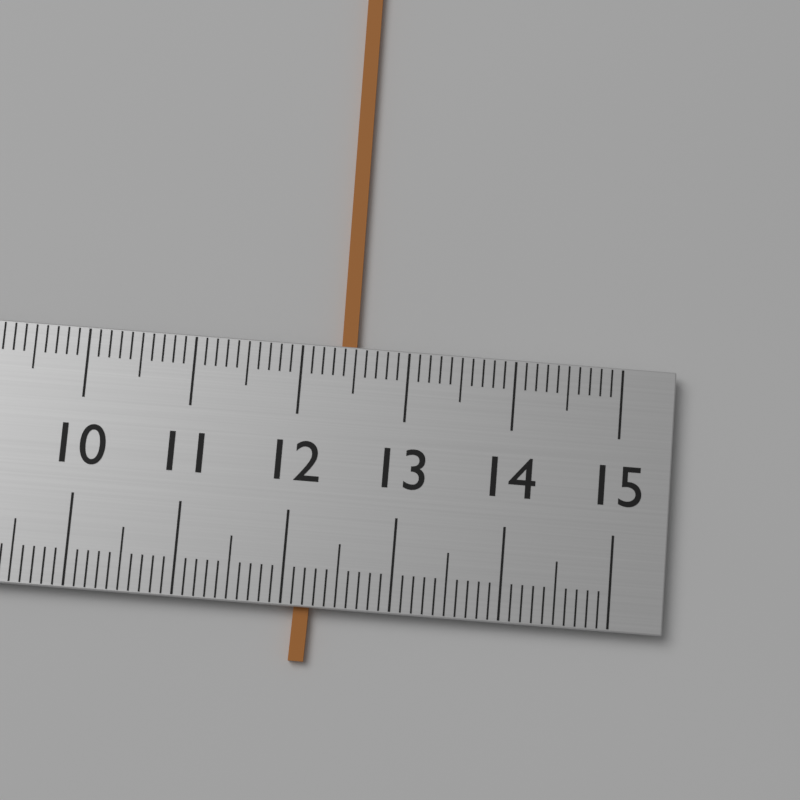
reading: 12.5 (no unit)
